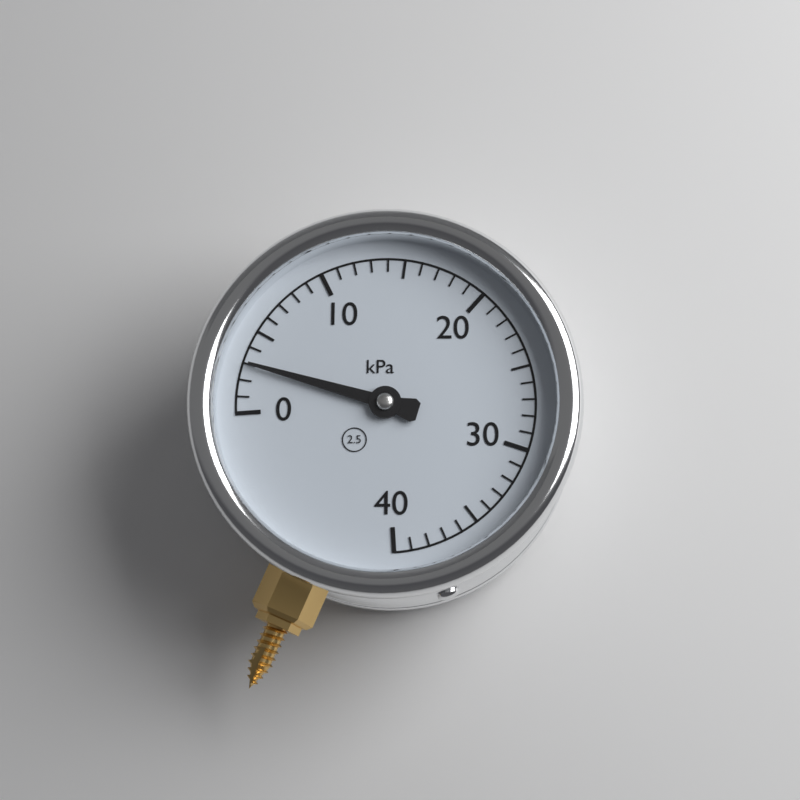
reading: 3 kPa
